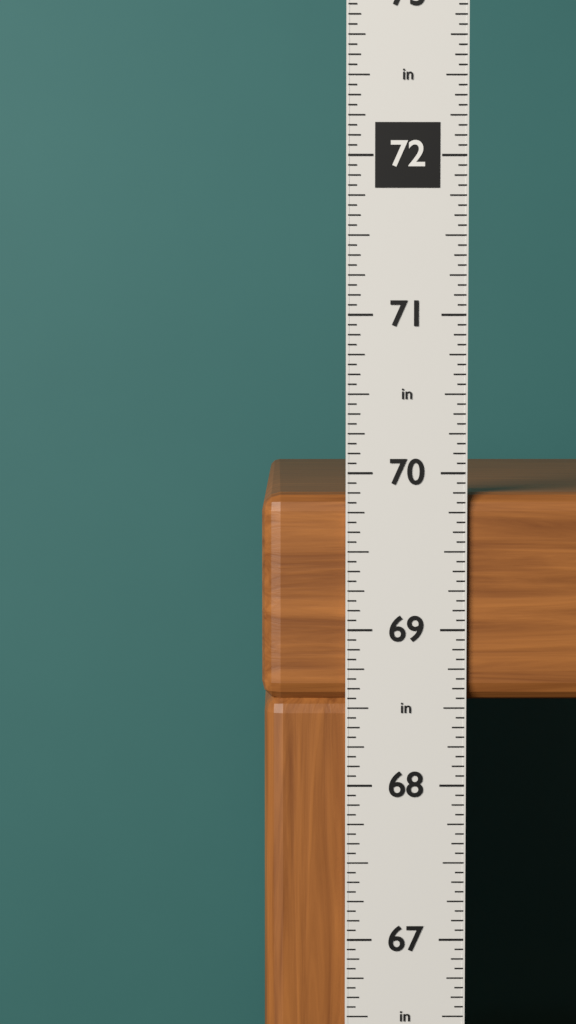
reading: 69.8750 in
